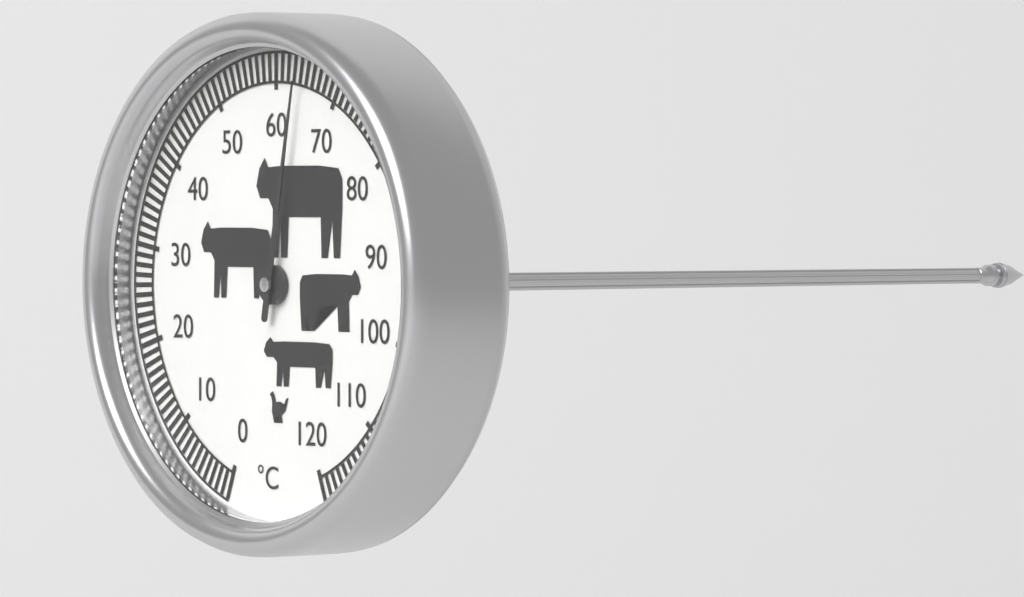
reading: 64 °C
